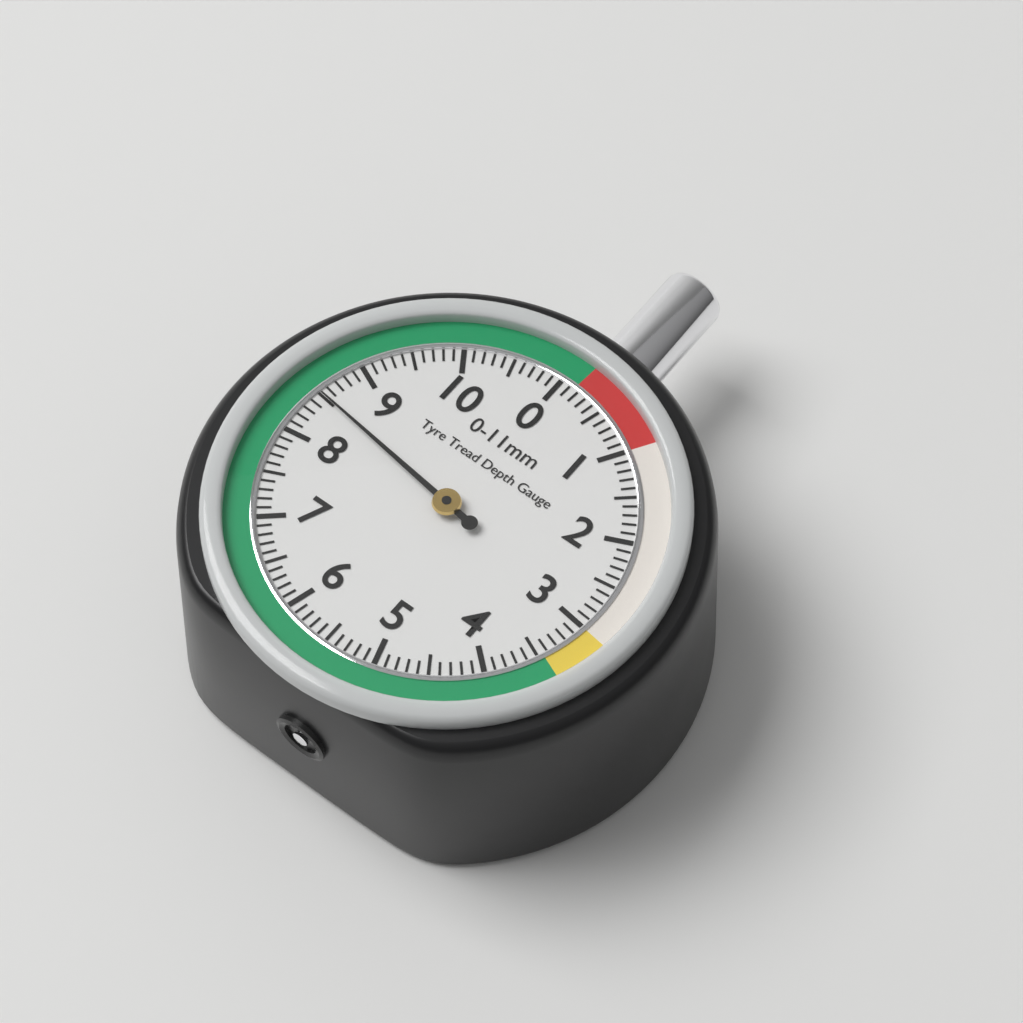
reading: 8.5 mm
